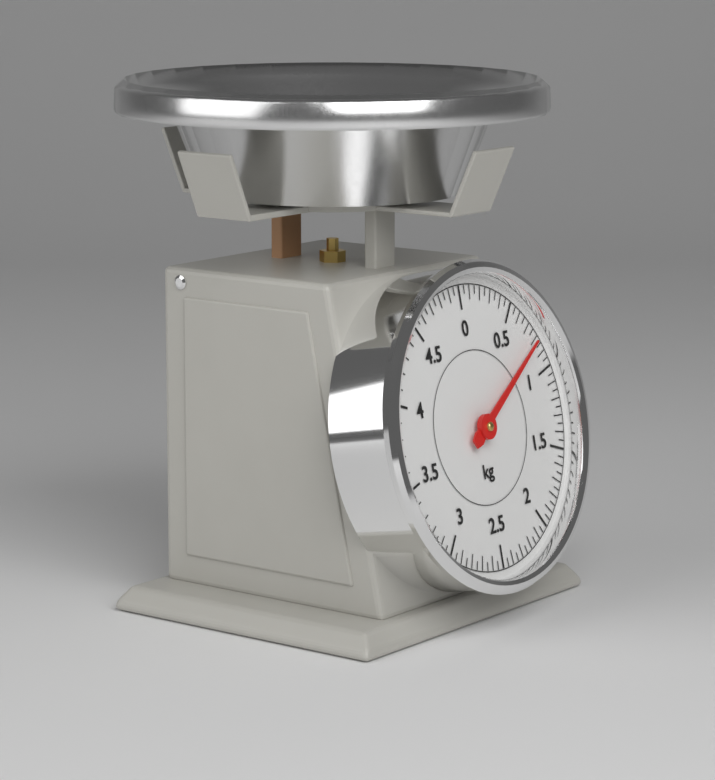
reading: 0.80 kg
